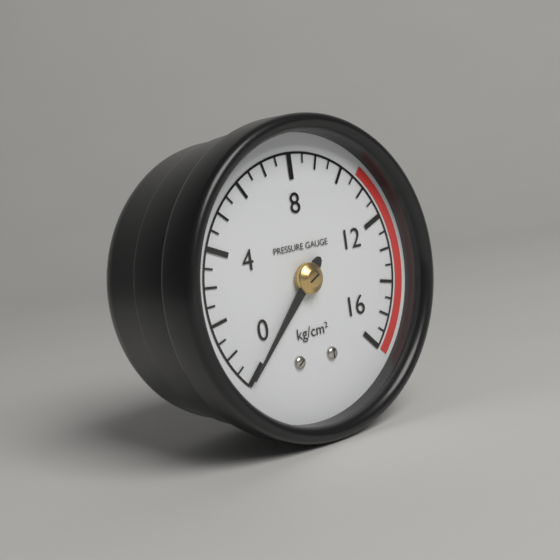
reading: 0.0 kg/cm²
